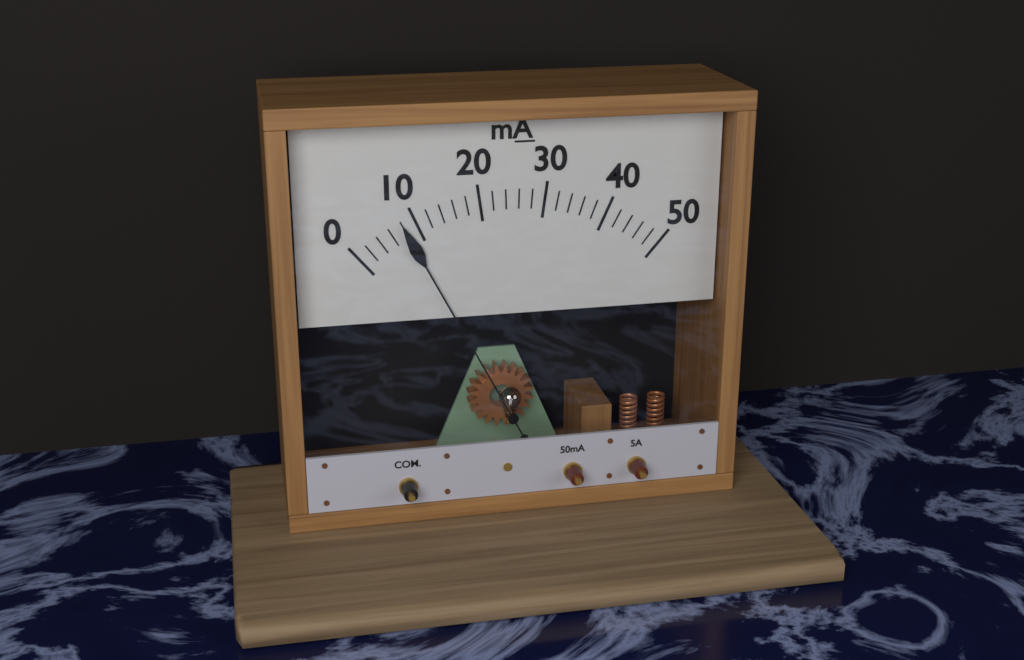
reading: 8 mA
